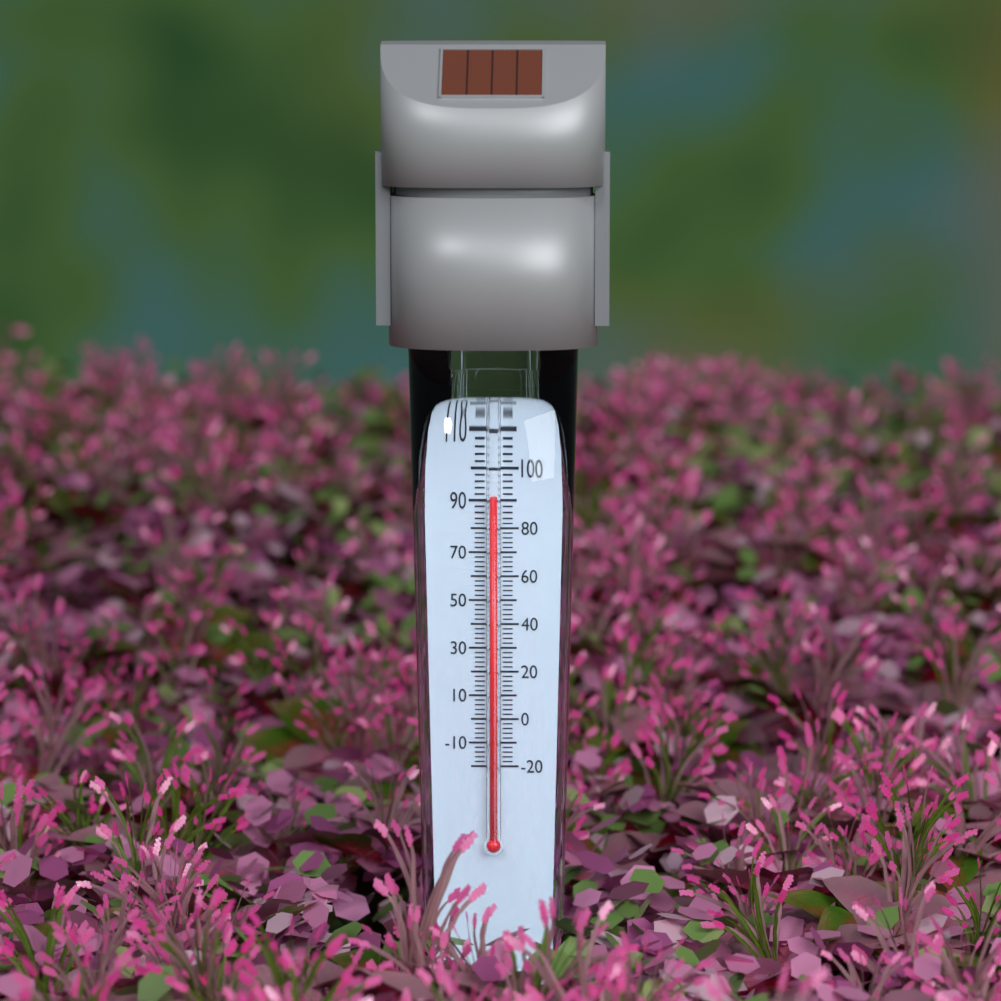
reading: 92 °F
